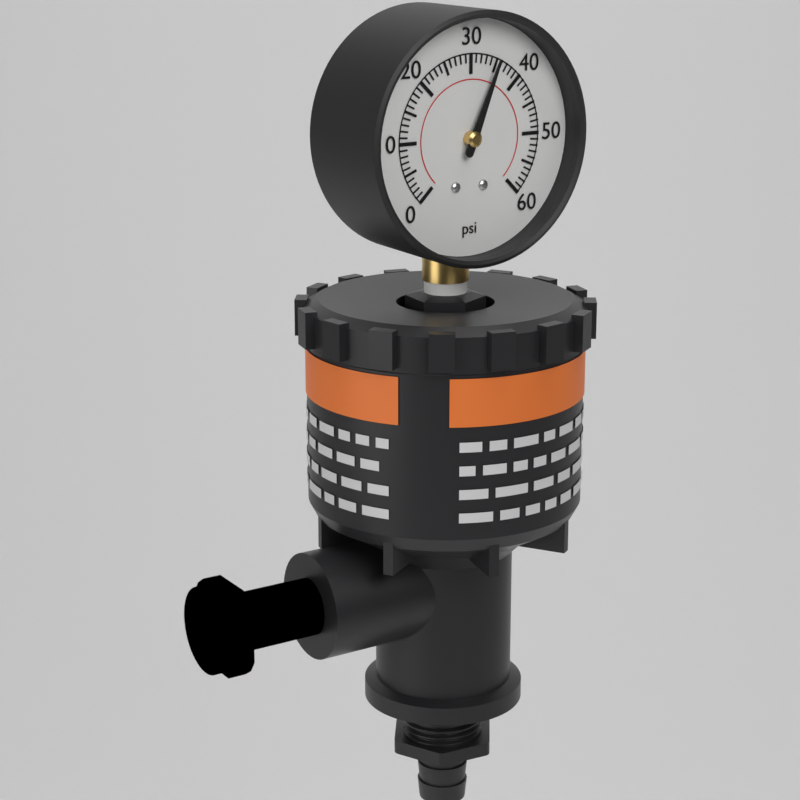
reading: 35 psi
